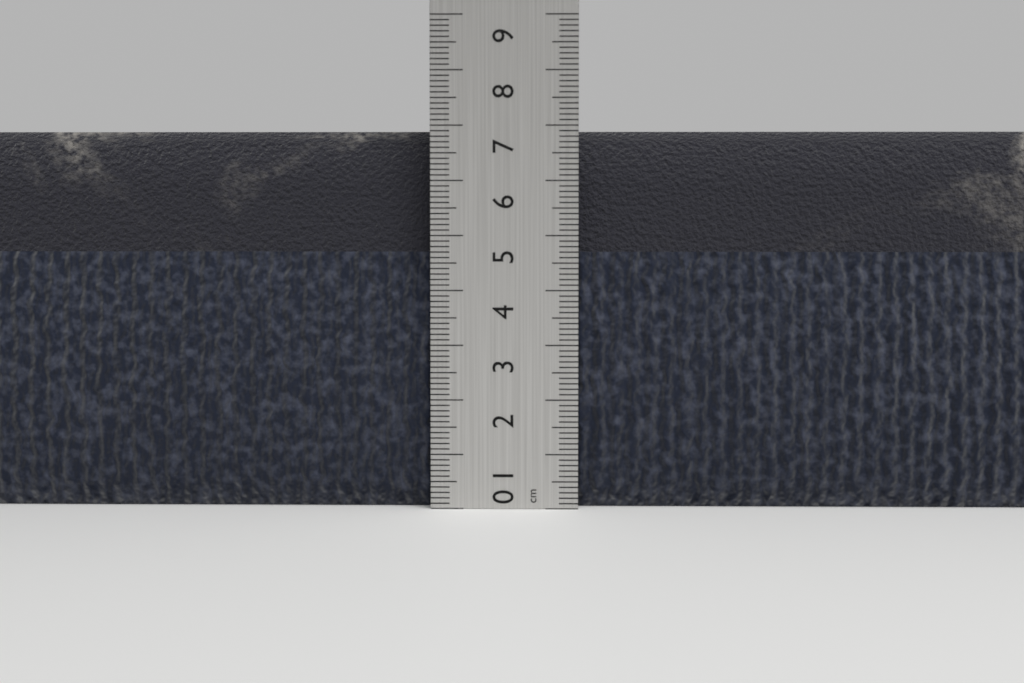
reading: 6.9 cm
